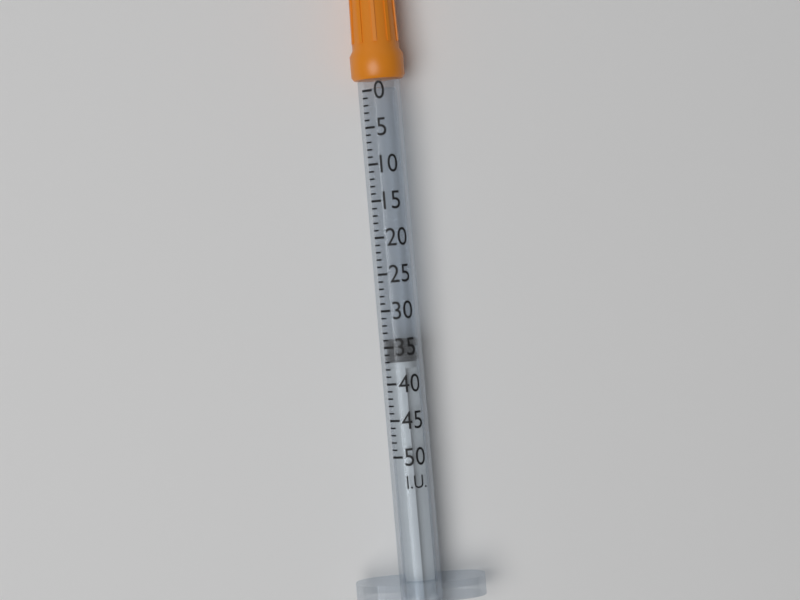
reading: 34 I.U.
